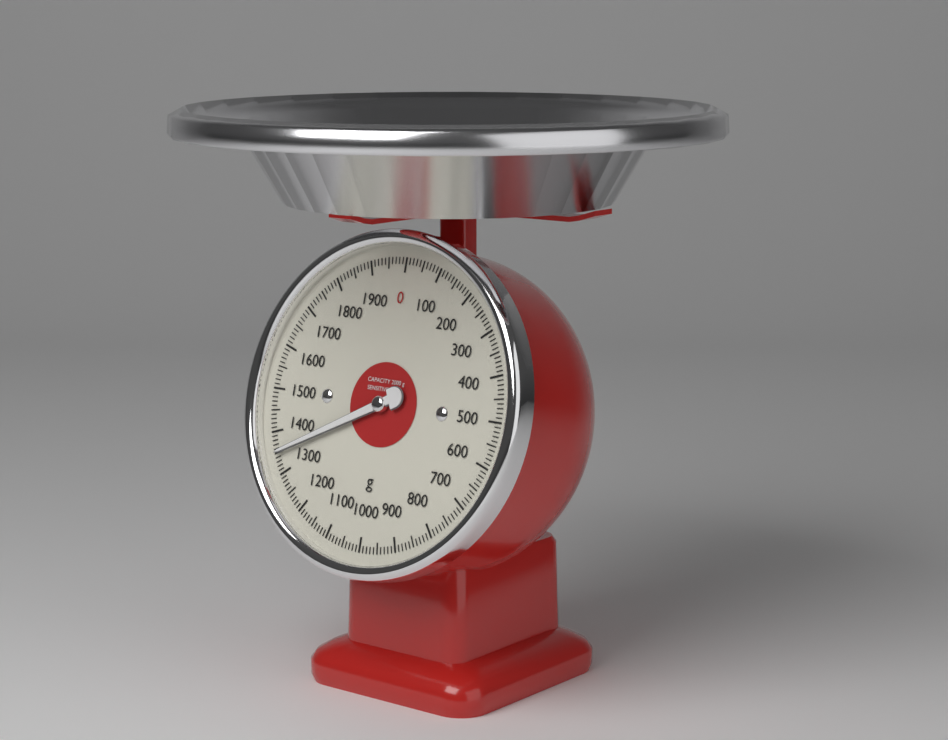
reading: 1350 g
